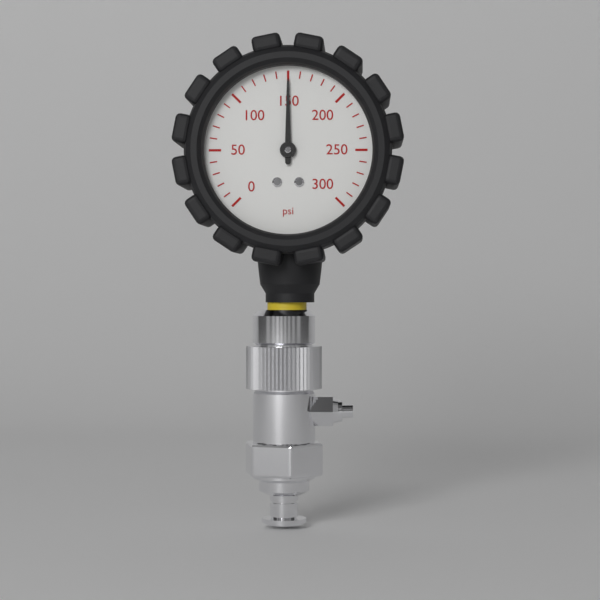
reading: 150 psi
